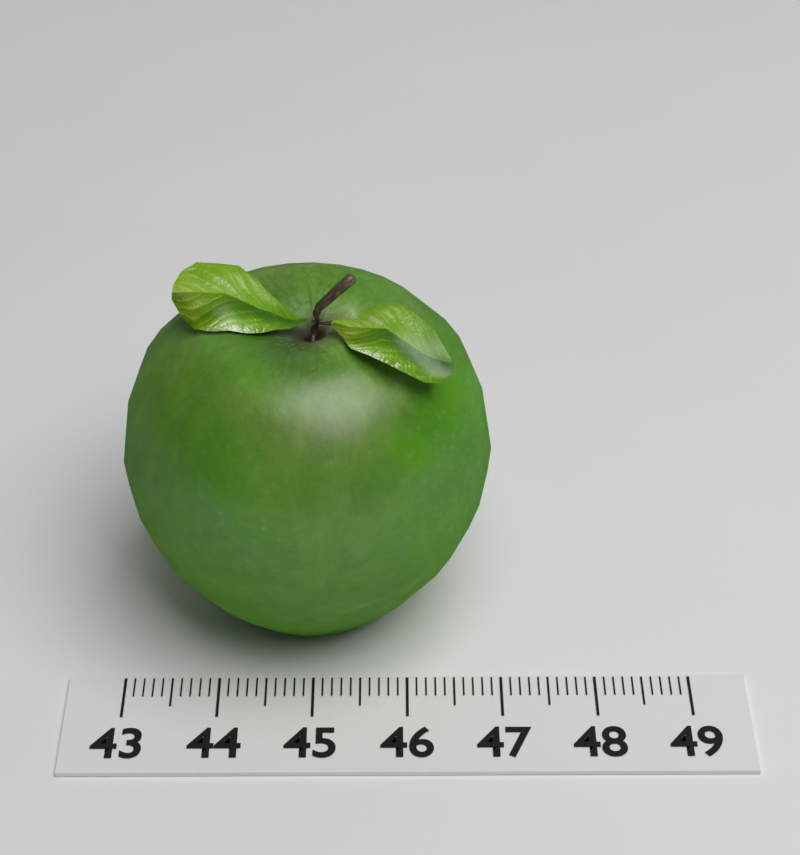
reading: 46.9 (no unit)
